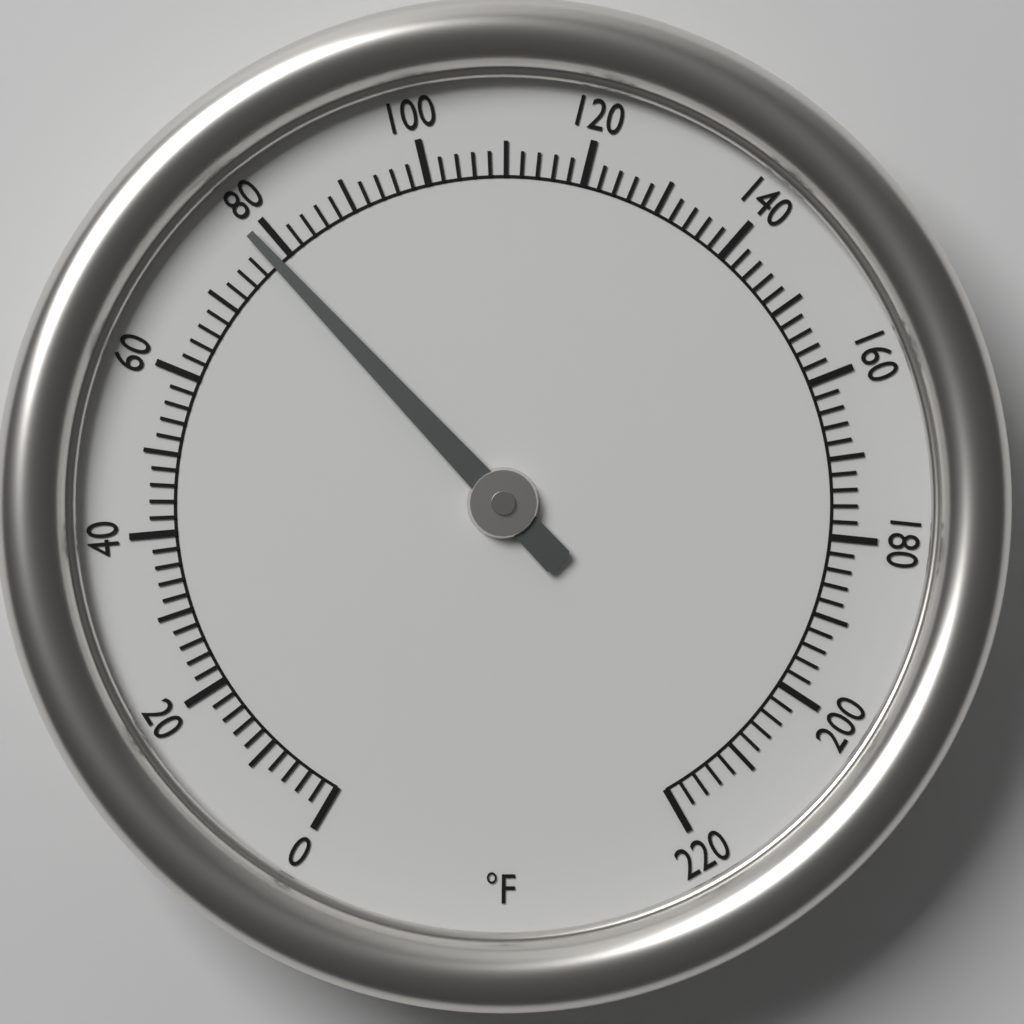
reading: 78 °F
